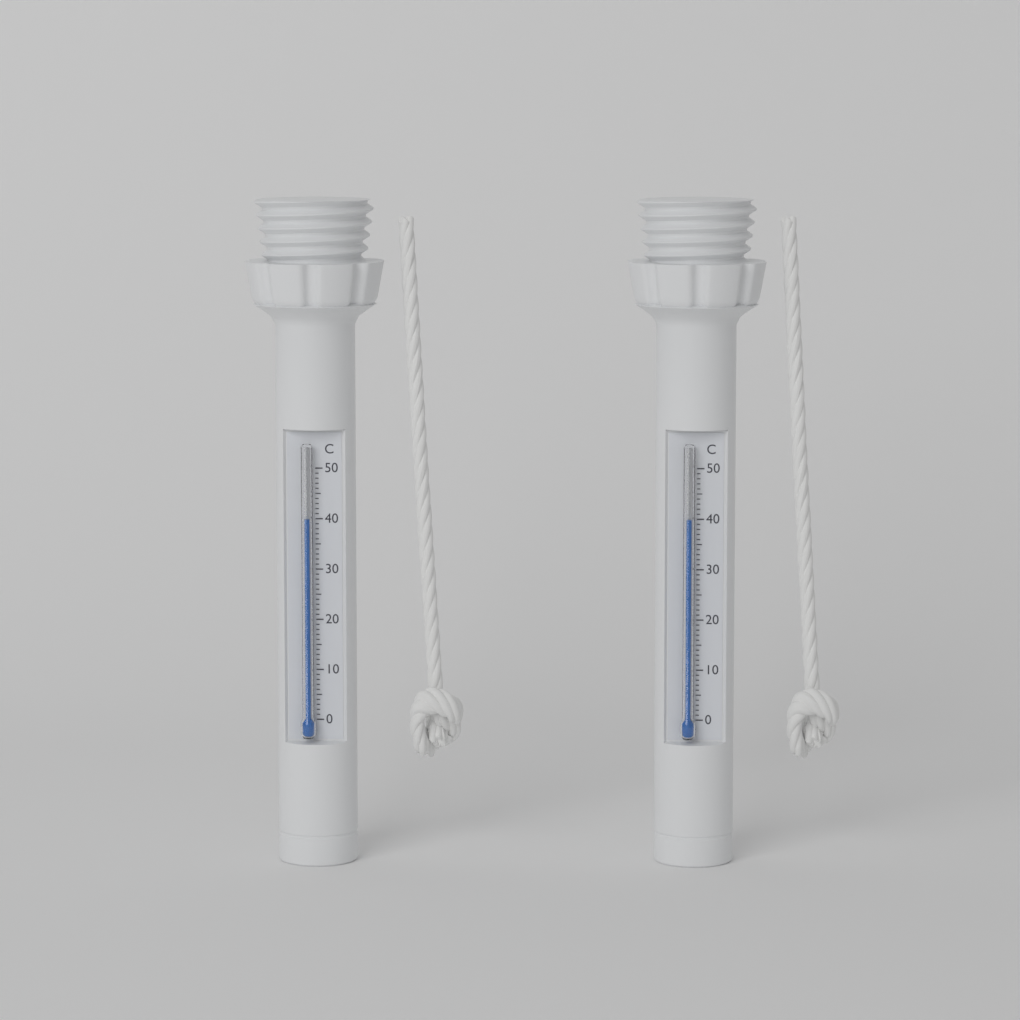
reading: 40 °C
